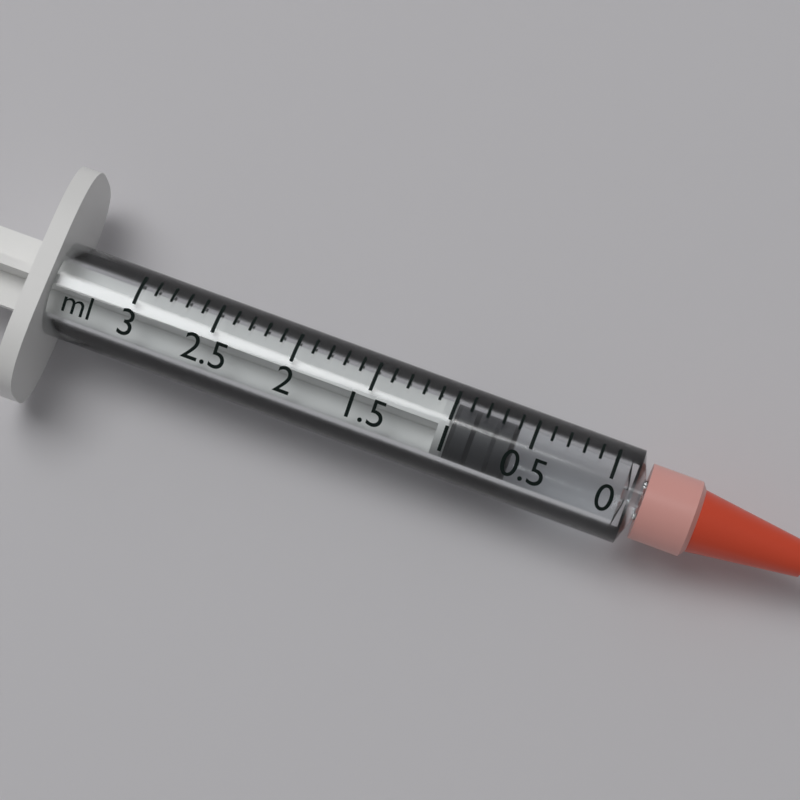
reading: 0.6 ml
